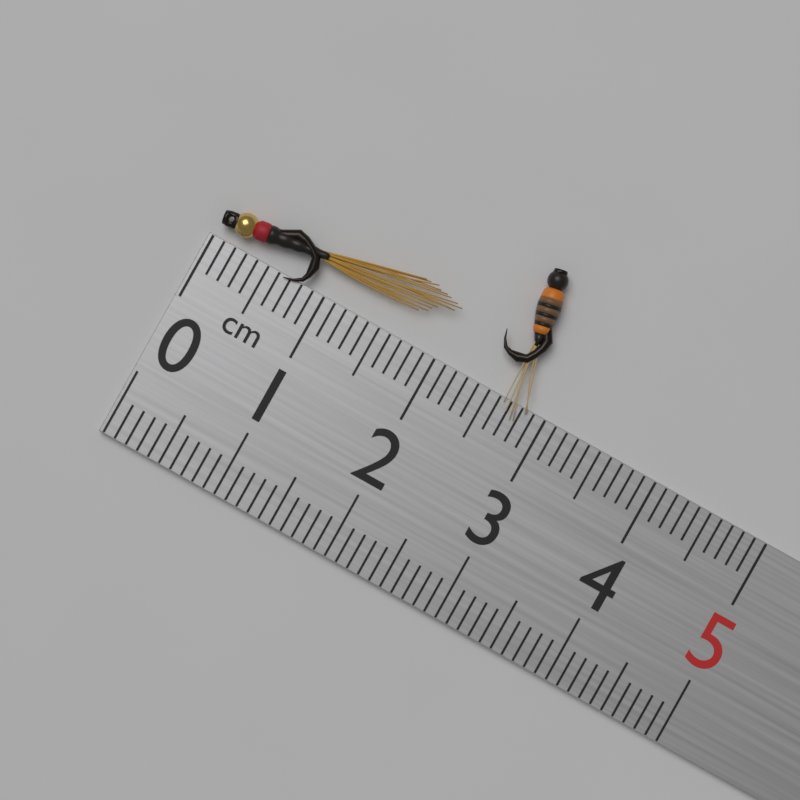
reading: 2.0 cm
